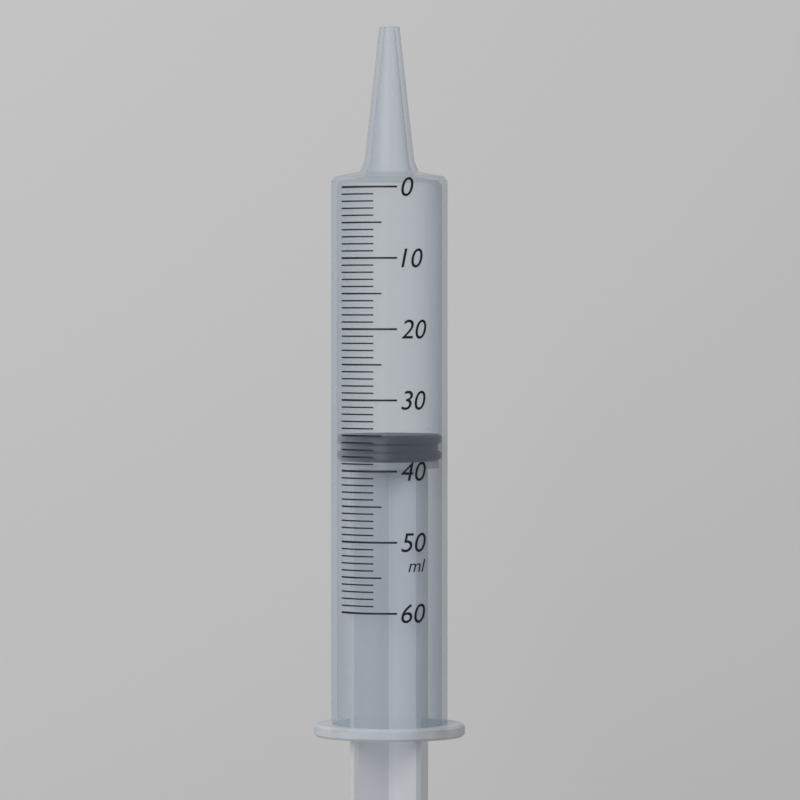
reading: 35 ml
